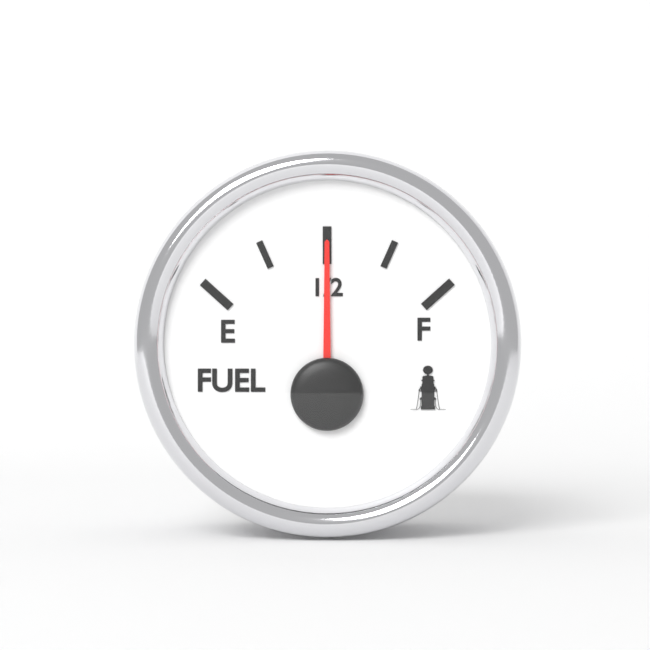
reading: 0.50 (no unit)
